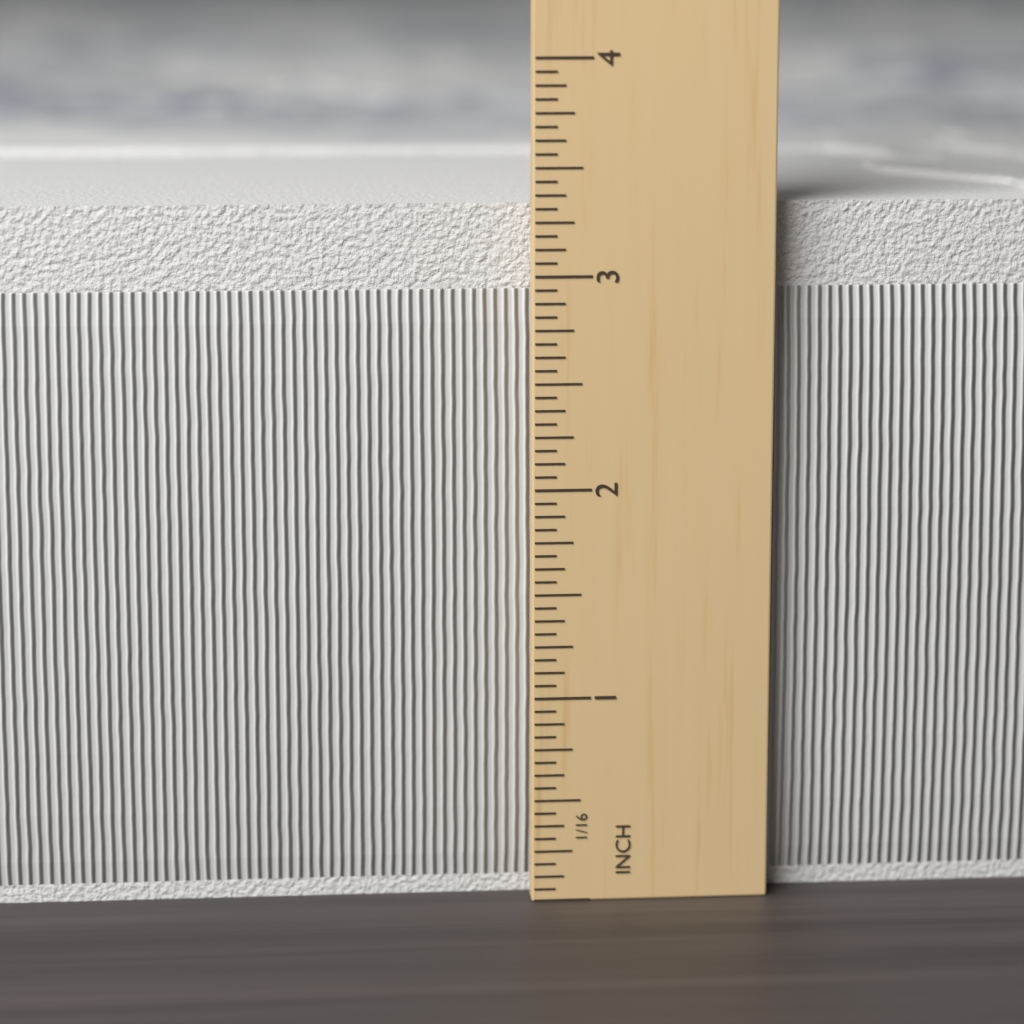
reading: 3.3750 in
